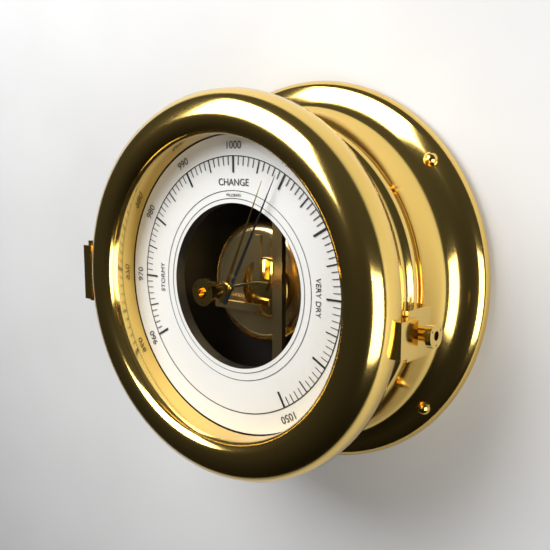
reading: 1009 mbar
